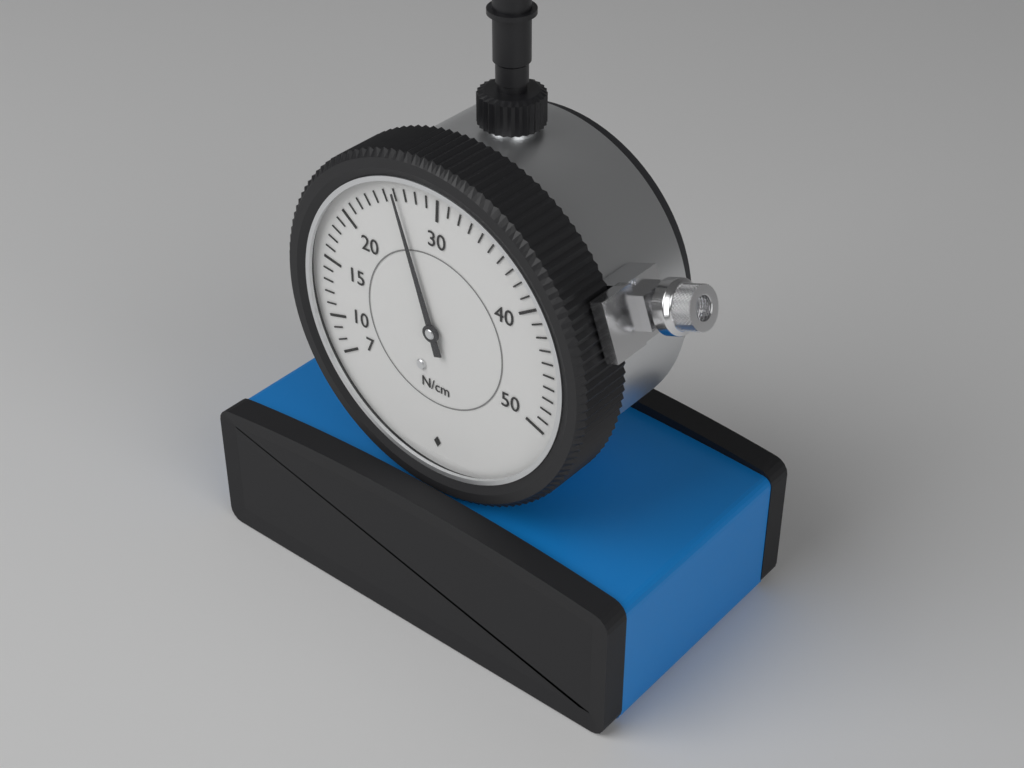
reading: 26 N/cm
